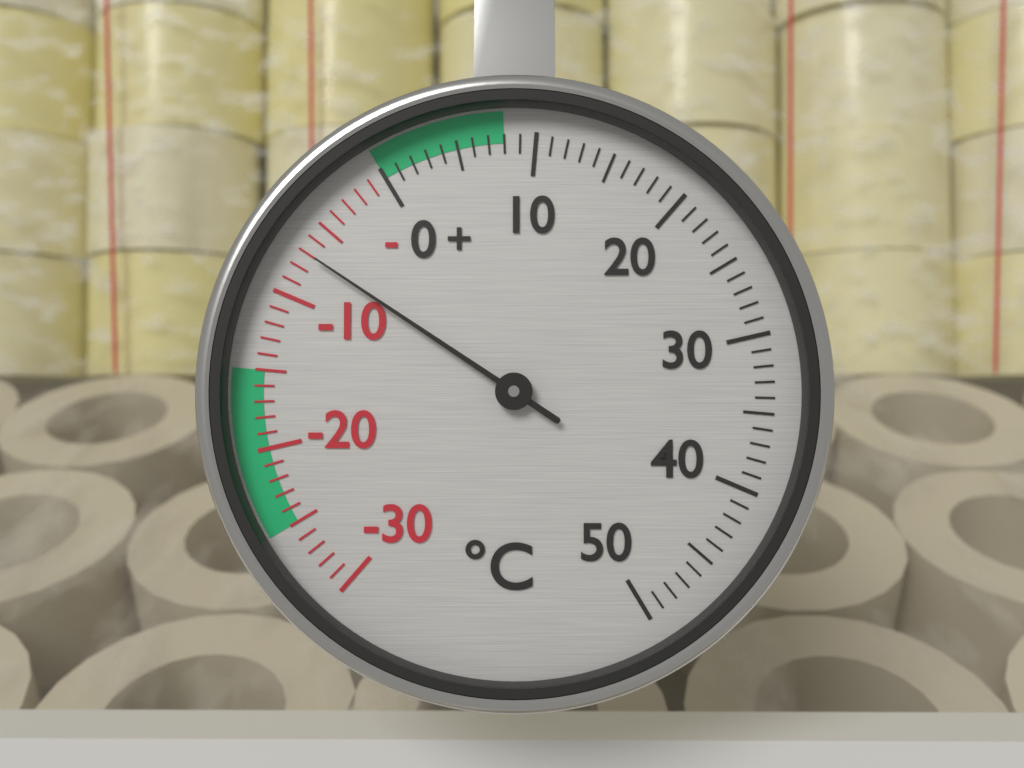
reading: -7 °C
